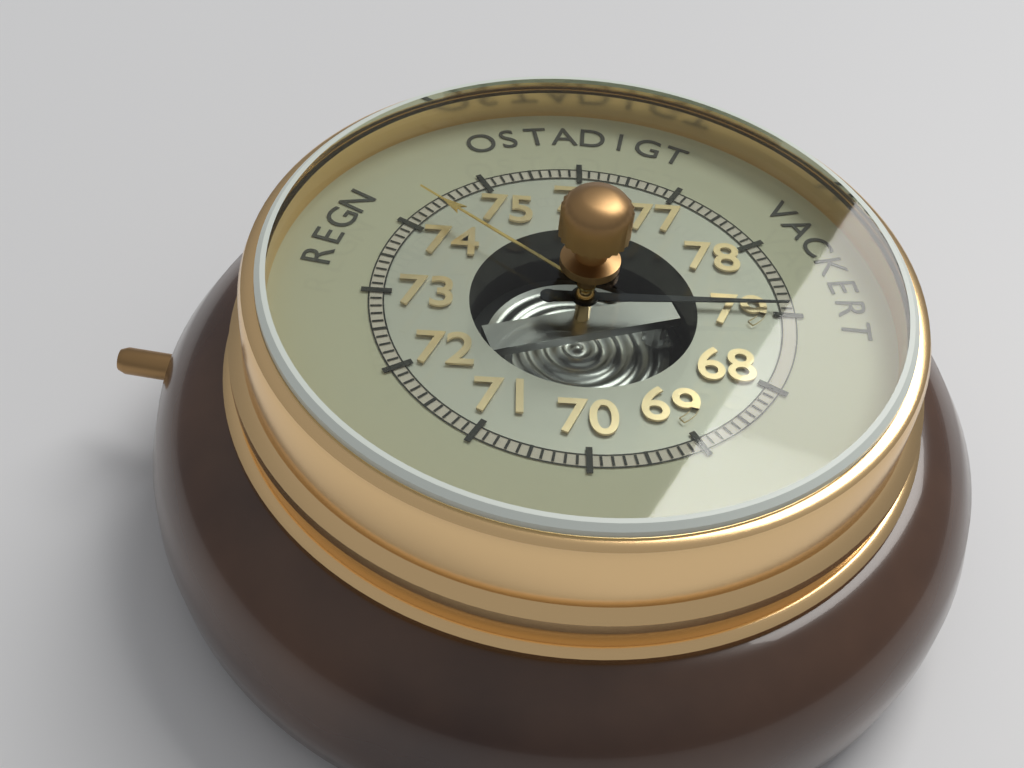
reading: 78.9 (no unit)
